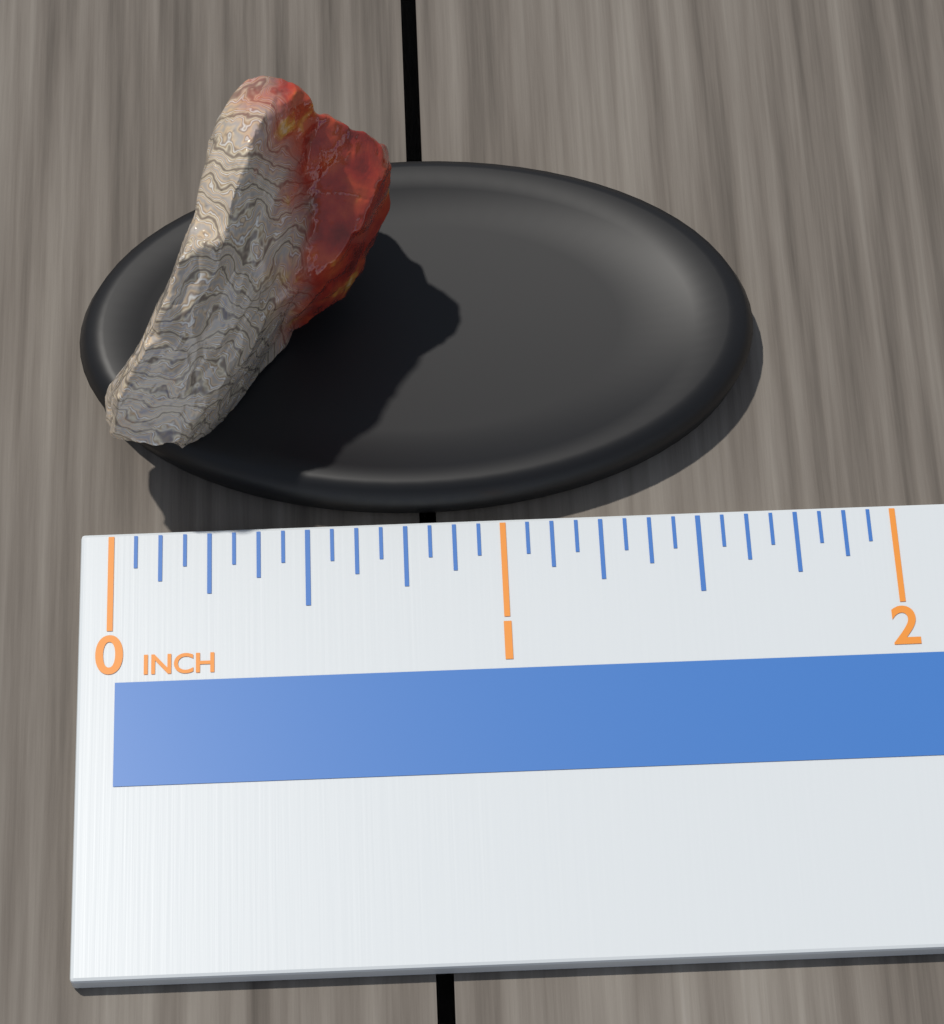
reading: 0.7500 in
